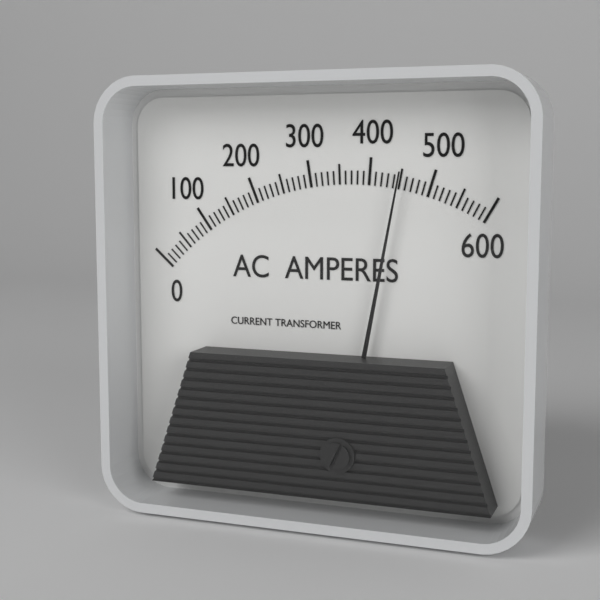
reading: 450 A
